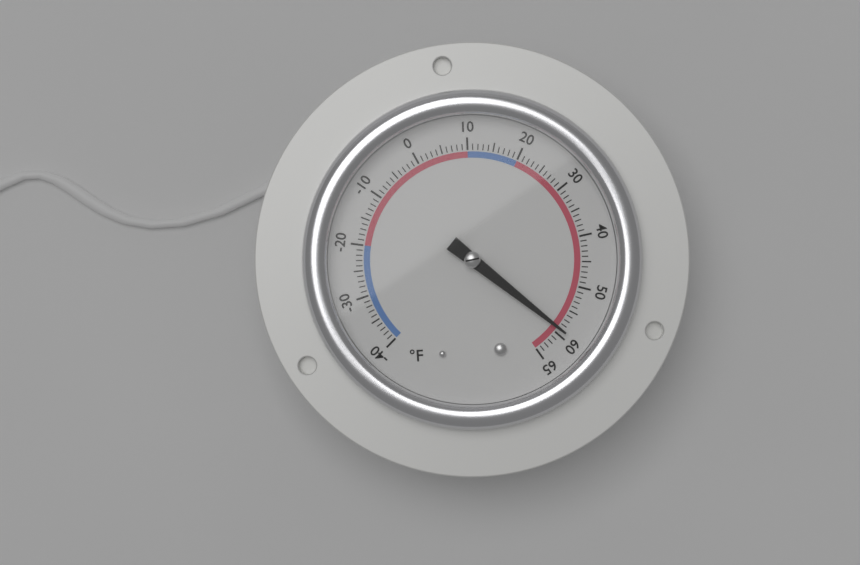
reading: 59 °F
